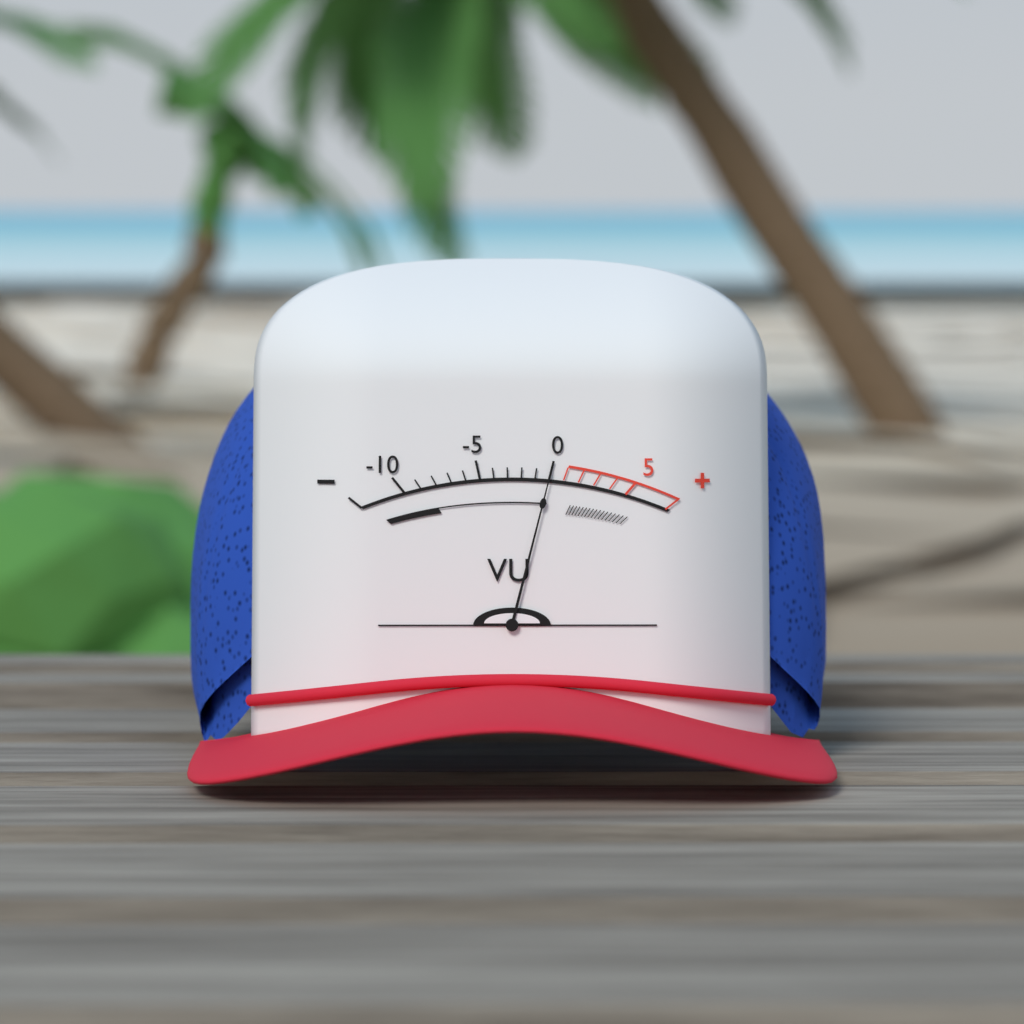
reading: 0 VU
